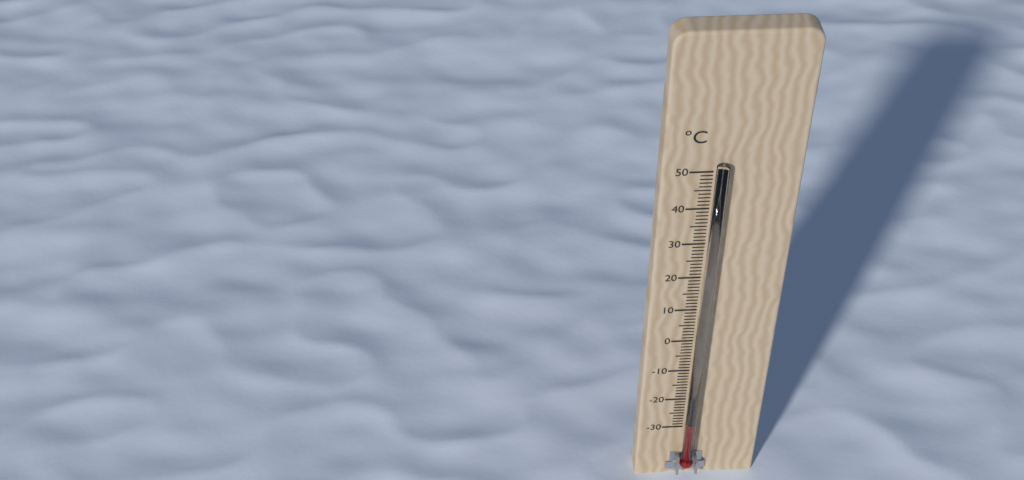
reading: -27 °C
